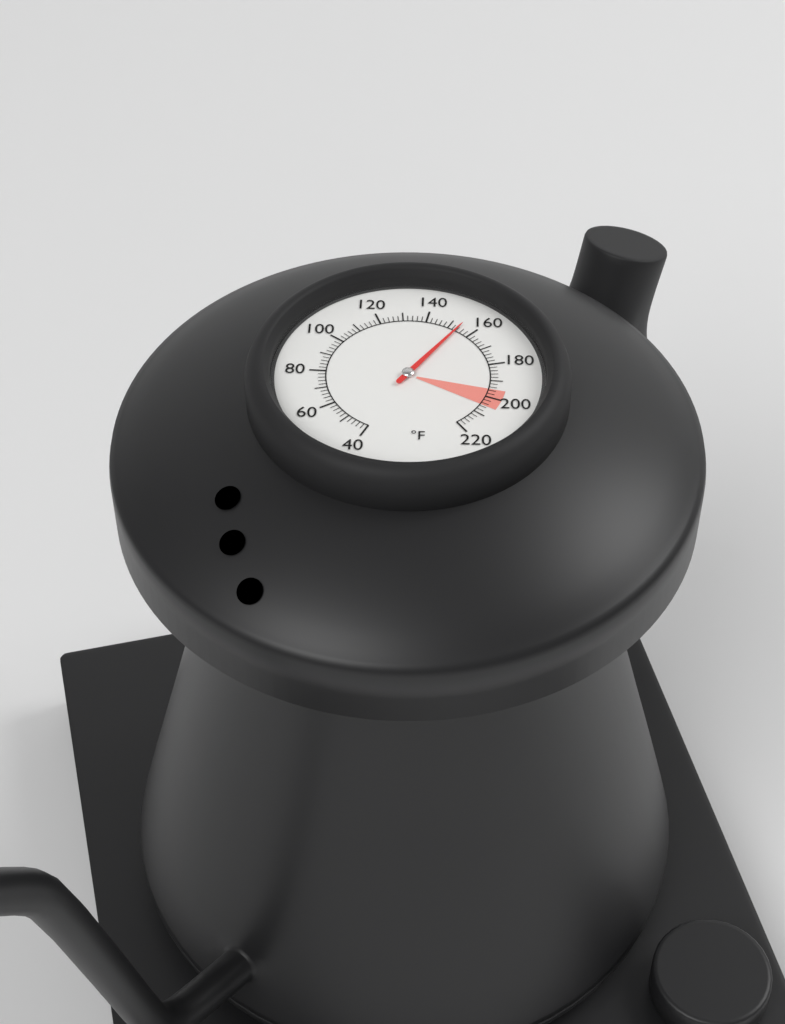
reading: 154 °F
